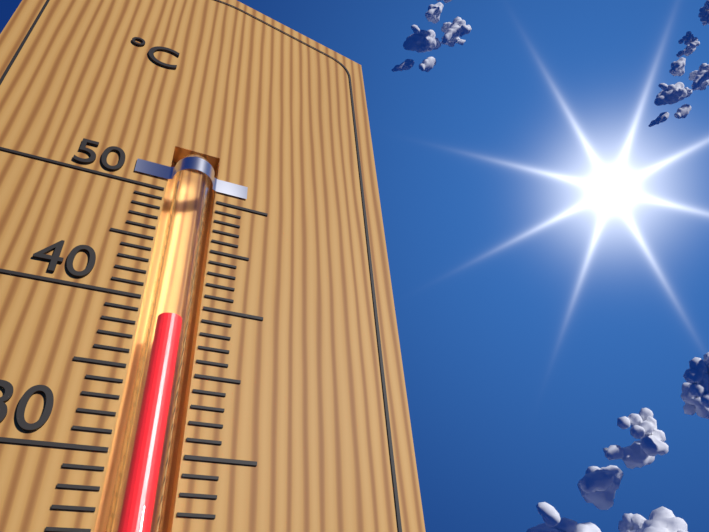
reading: 38.5 °C
